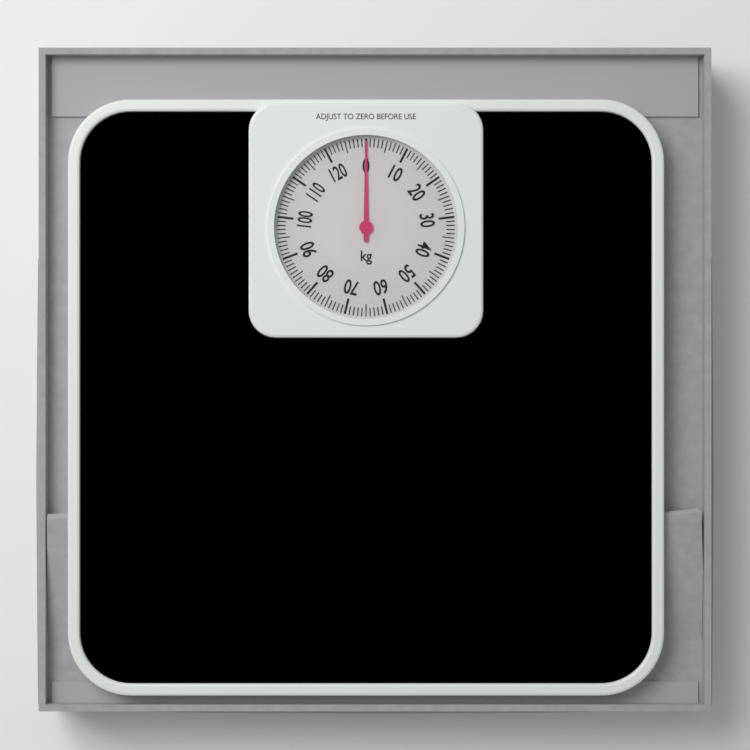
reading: 0 kg
